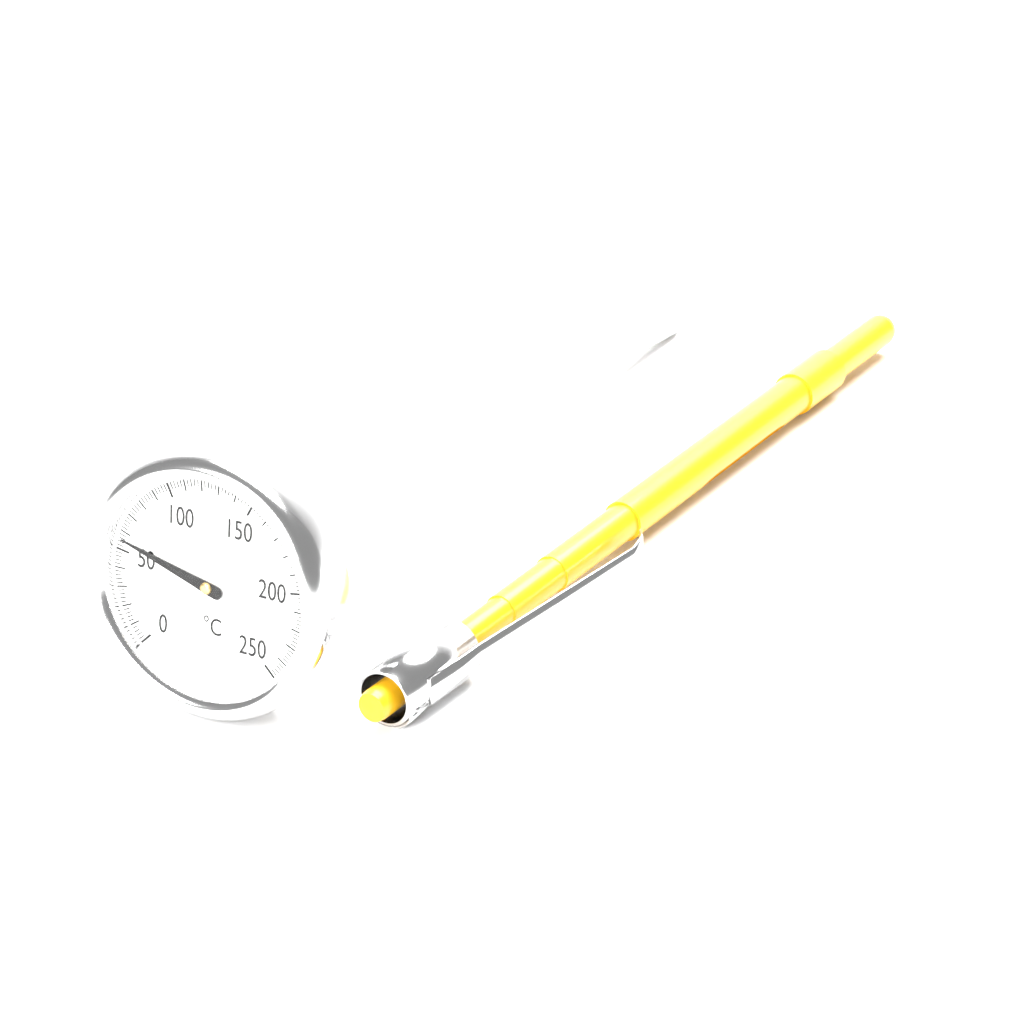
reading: 56 °C
